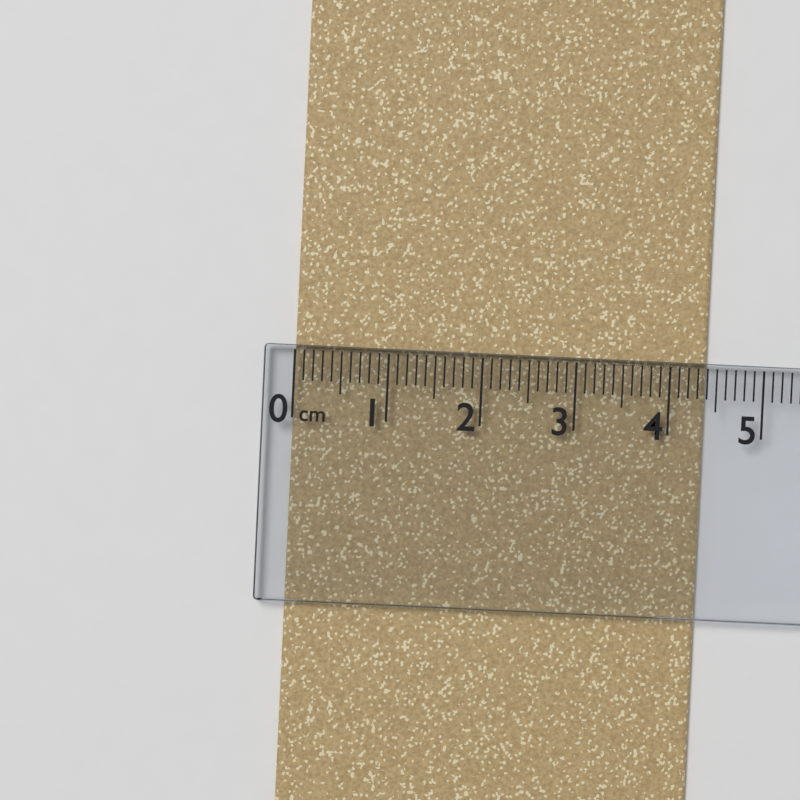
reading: 4.4 cm
